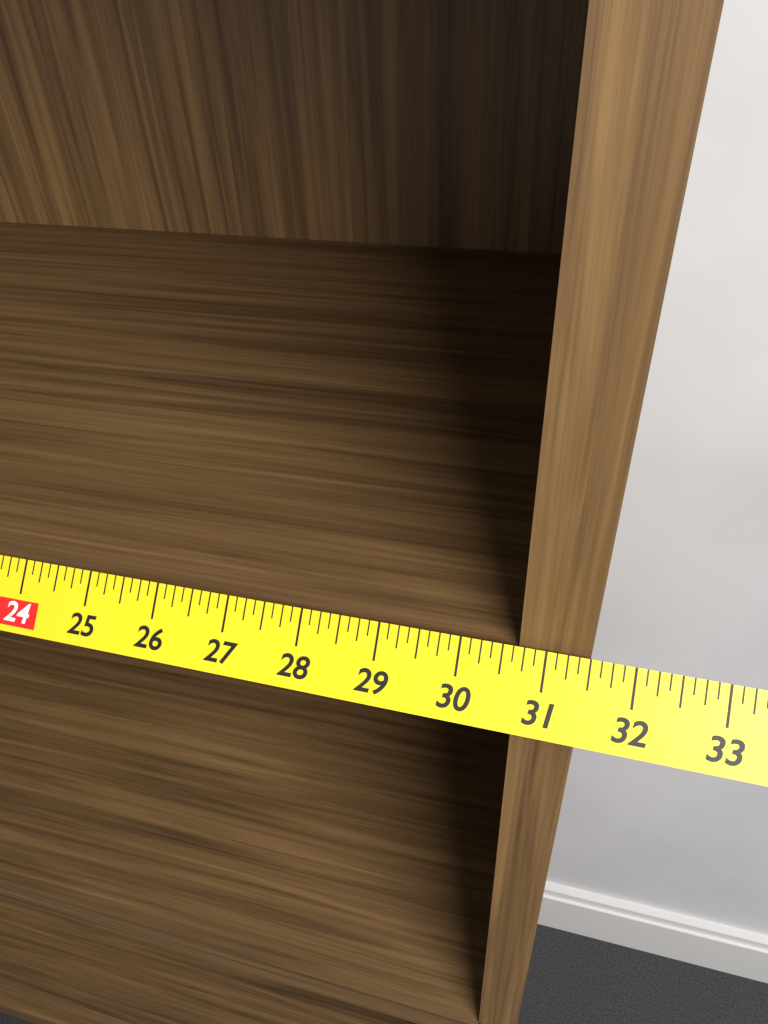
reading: 31.500 in
